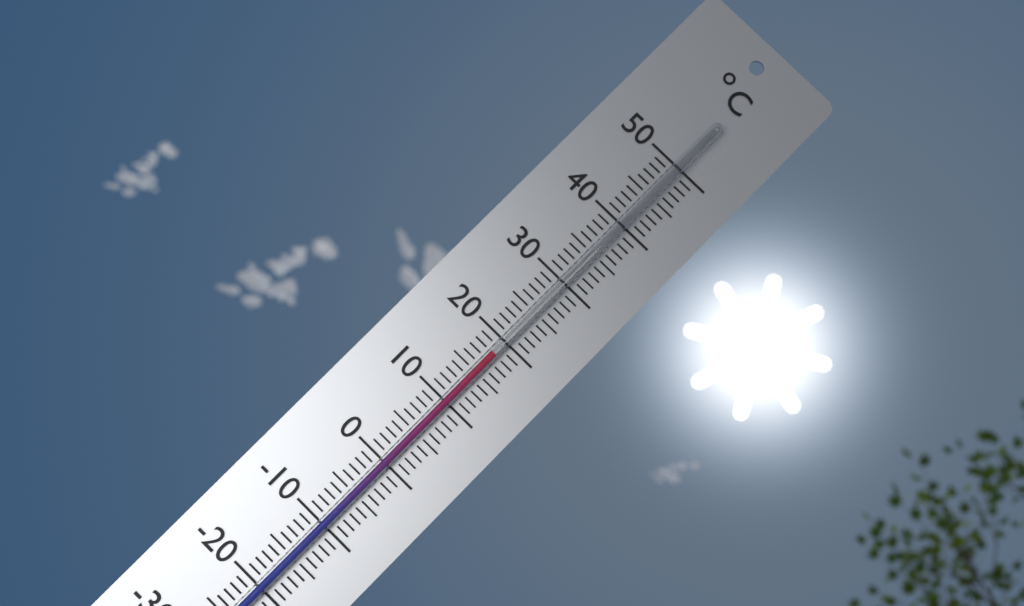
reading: 18 °C
